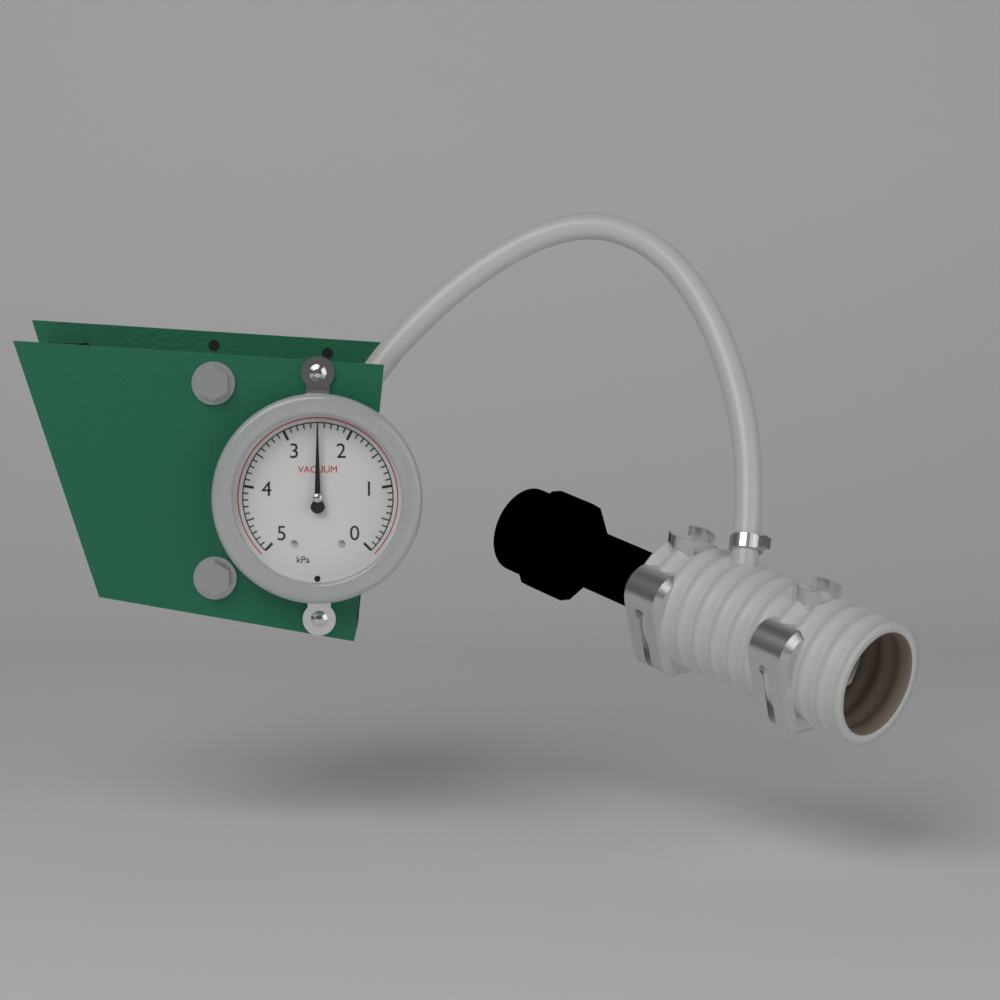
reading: 2.5 kPa
